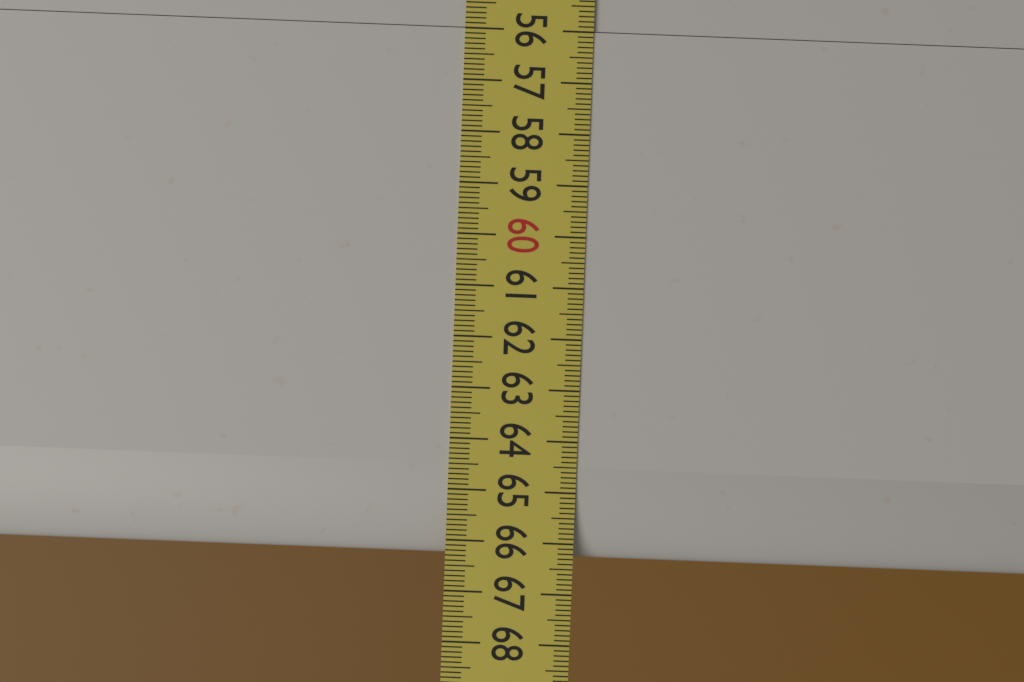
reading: 66.3 (no unit)
